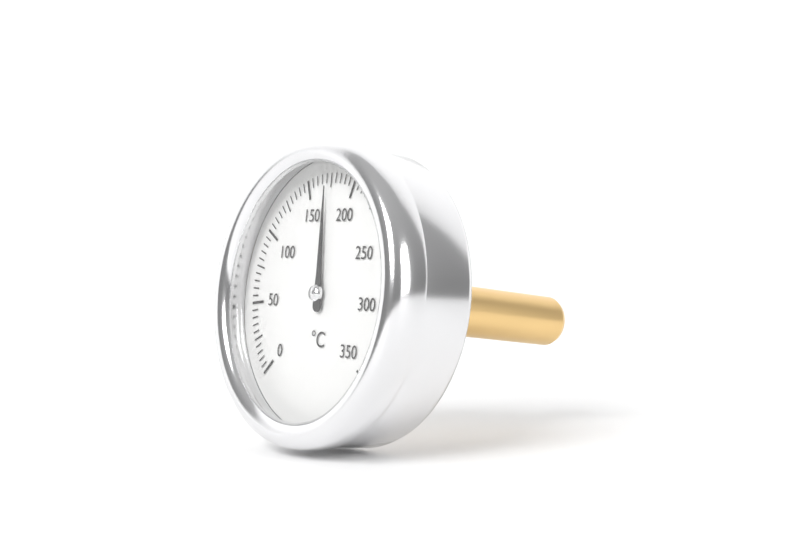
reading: 170 °C
